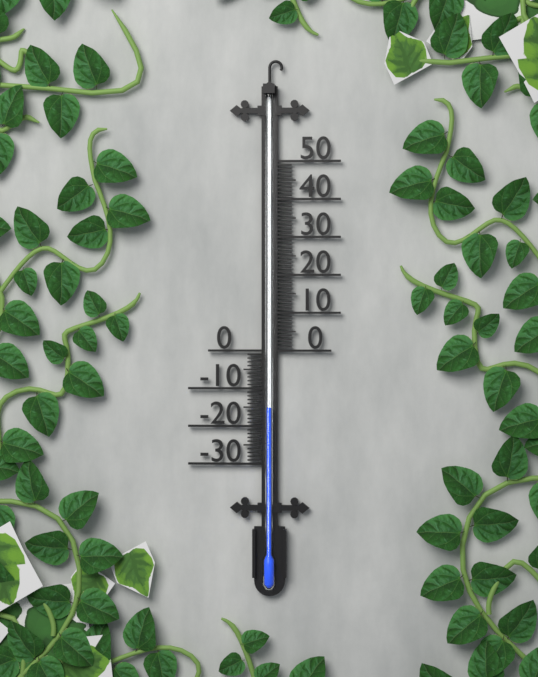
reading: -15 (no unit)
